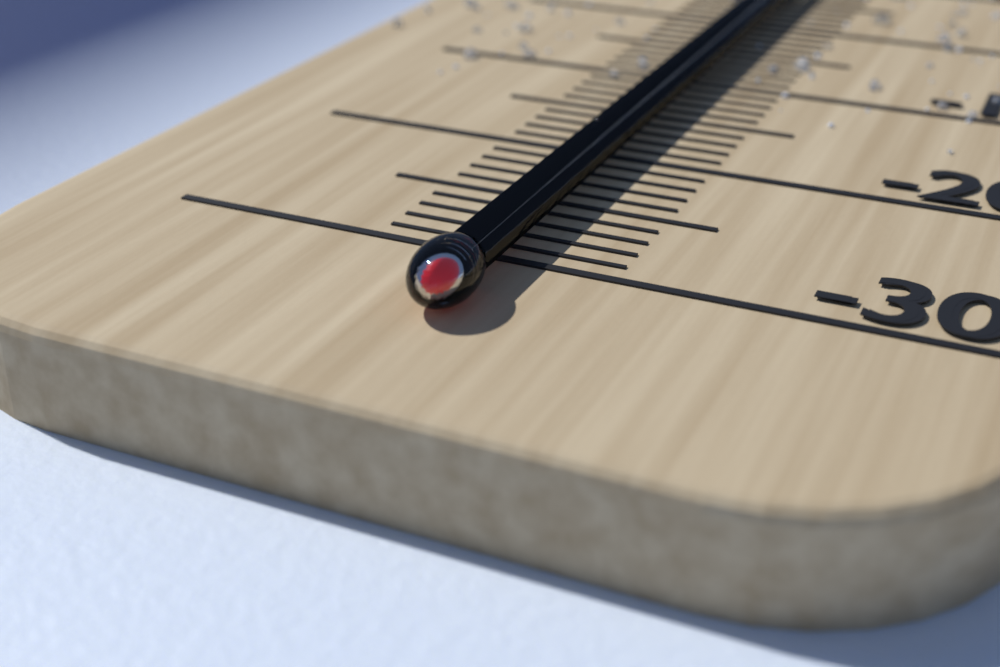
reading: -29 °C
